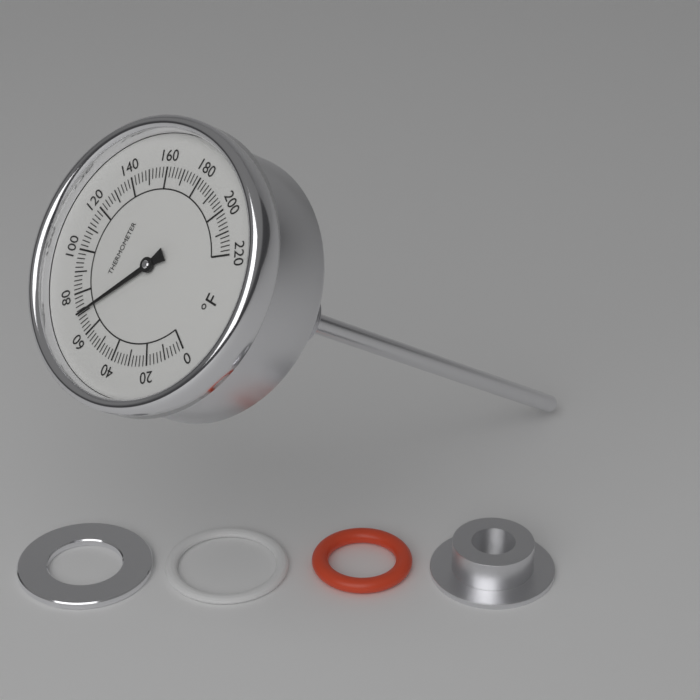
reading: 70 °F
